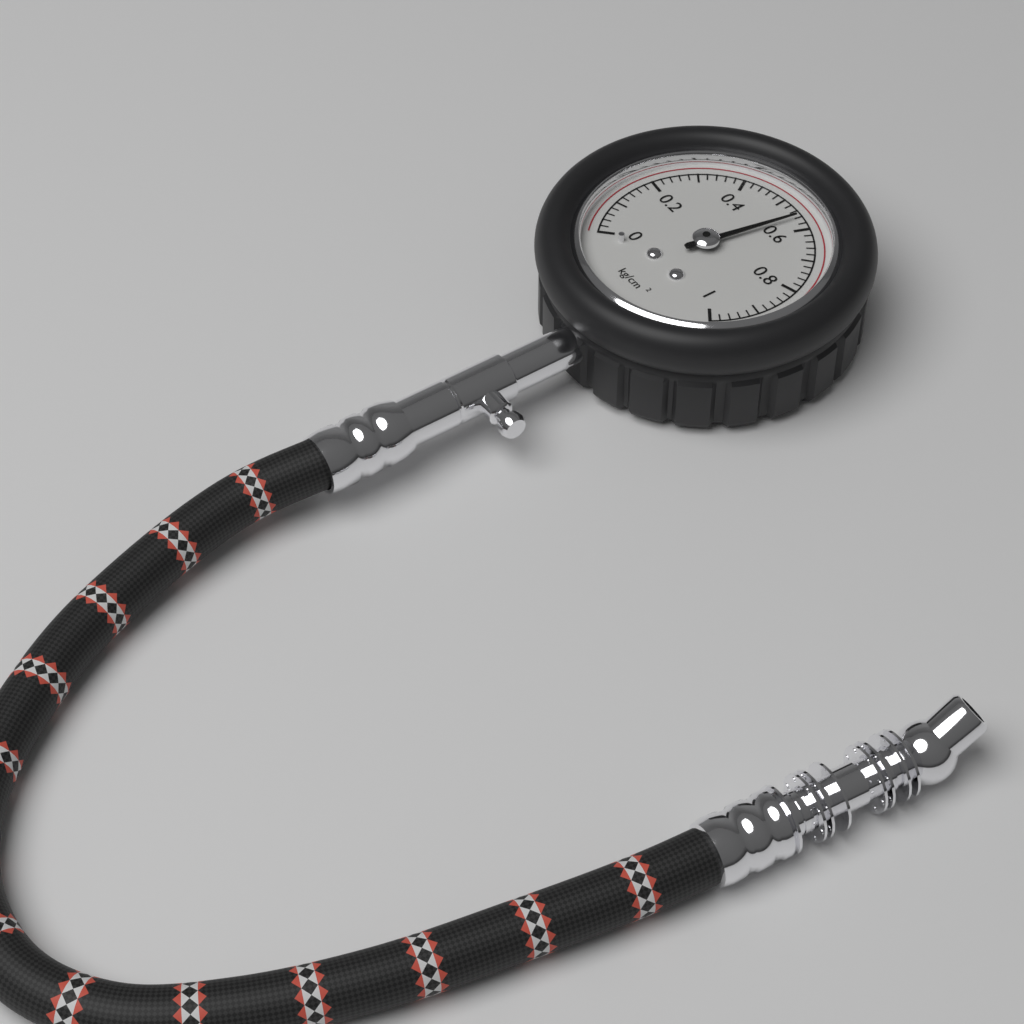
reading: 0.56 kg/cm²
